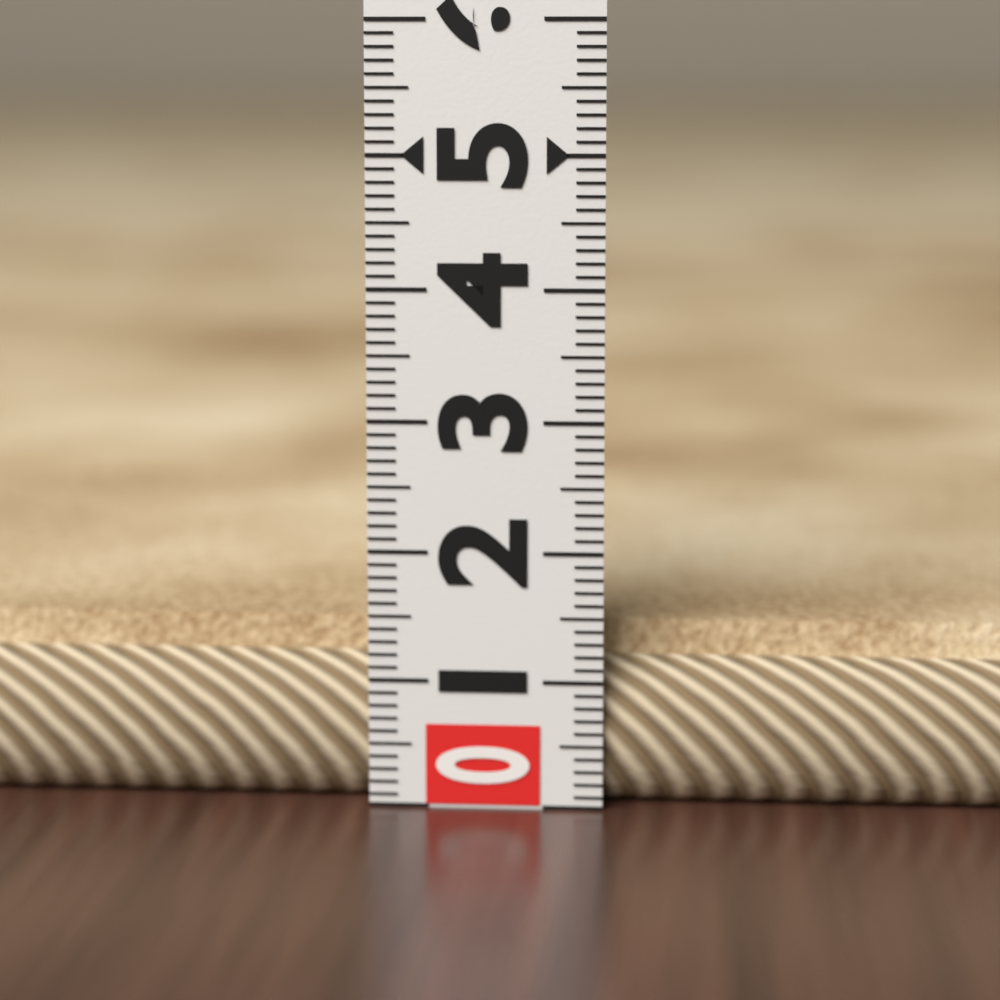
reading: 1.4 (no unit)
